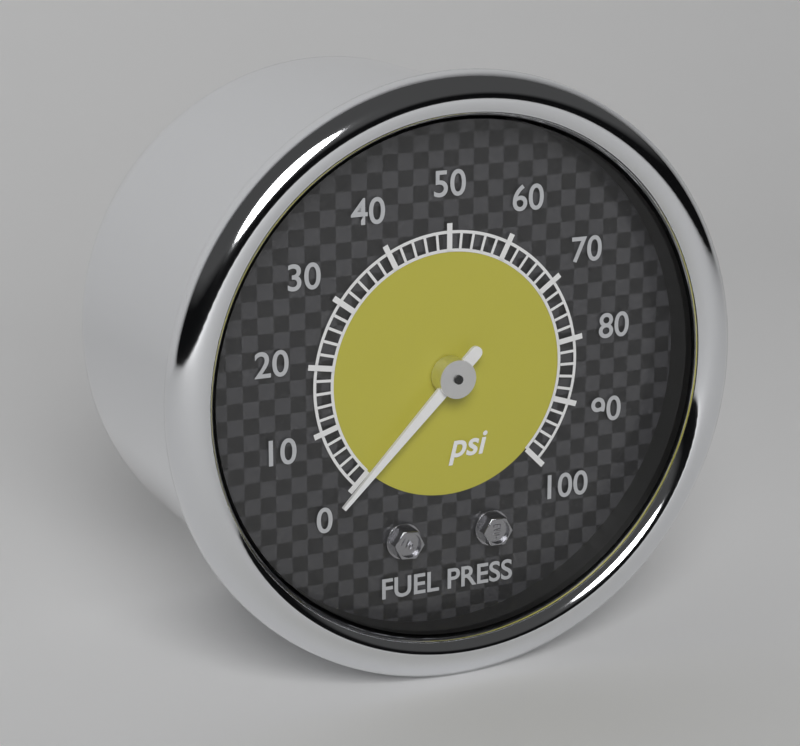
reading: 0 psi
